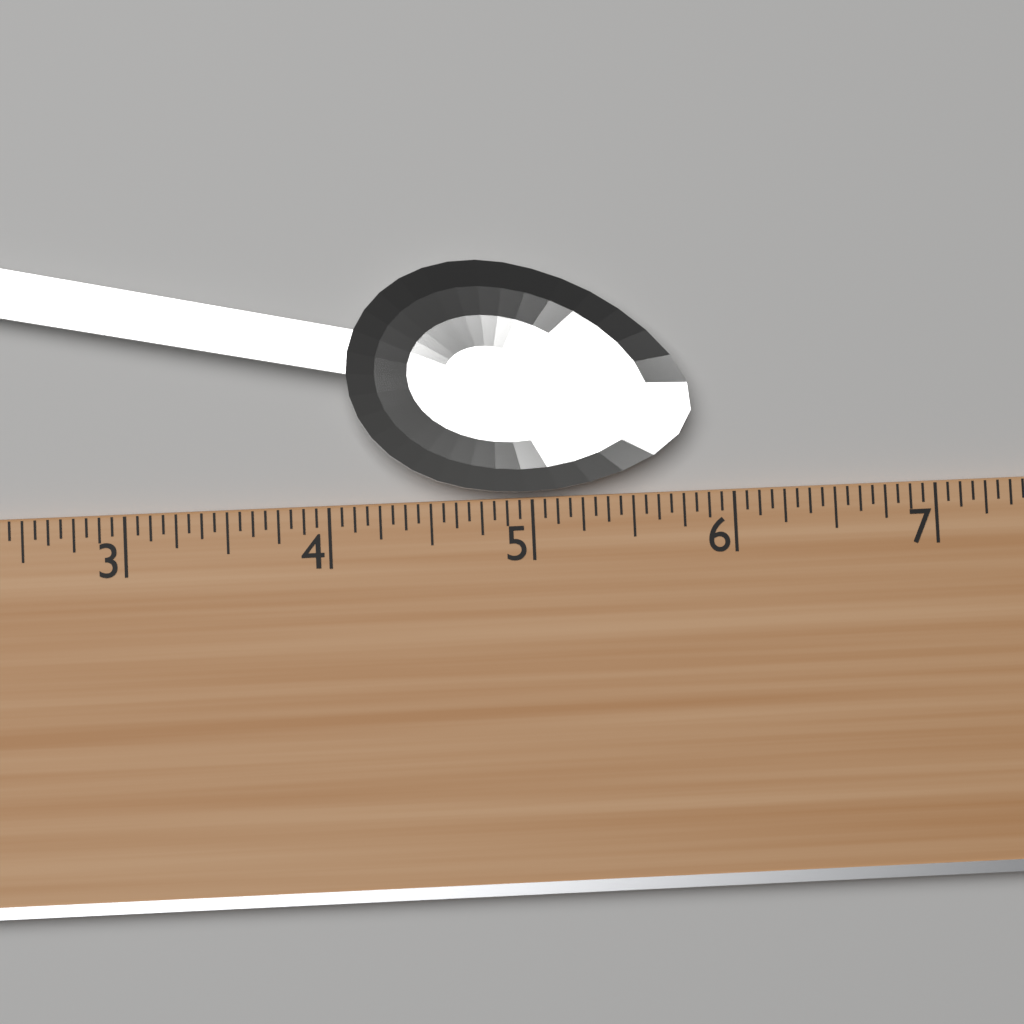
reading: 5.8000 (no unit)
